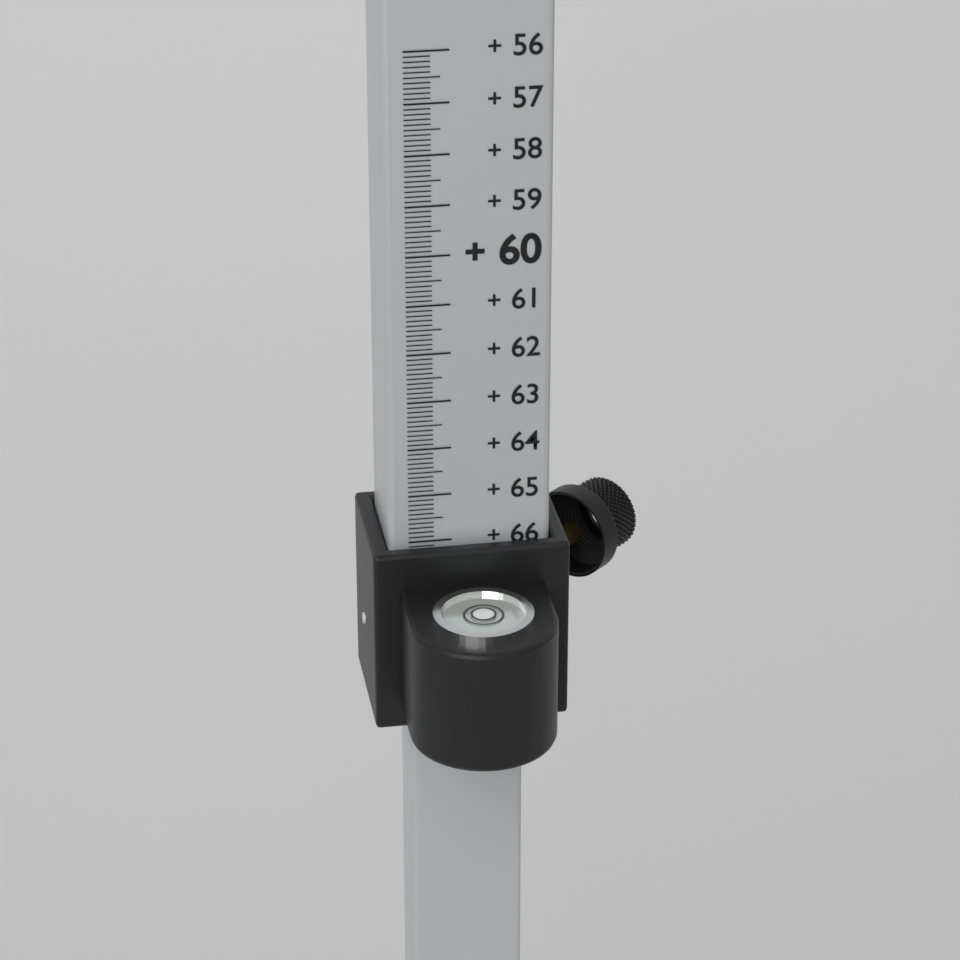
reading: 66.1 (no unit)
